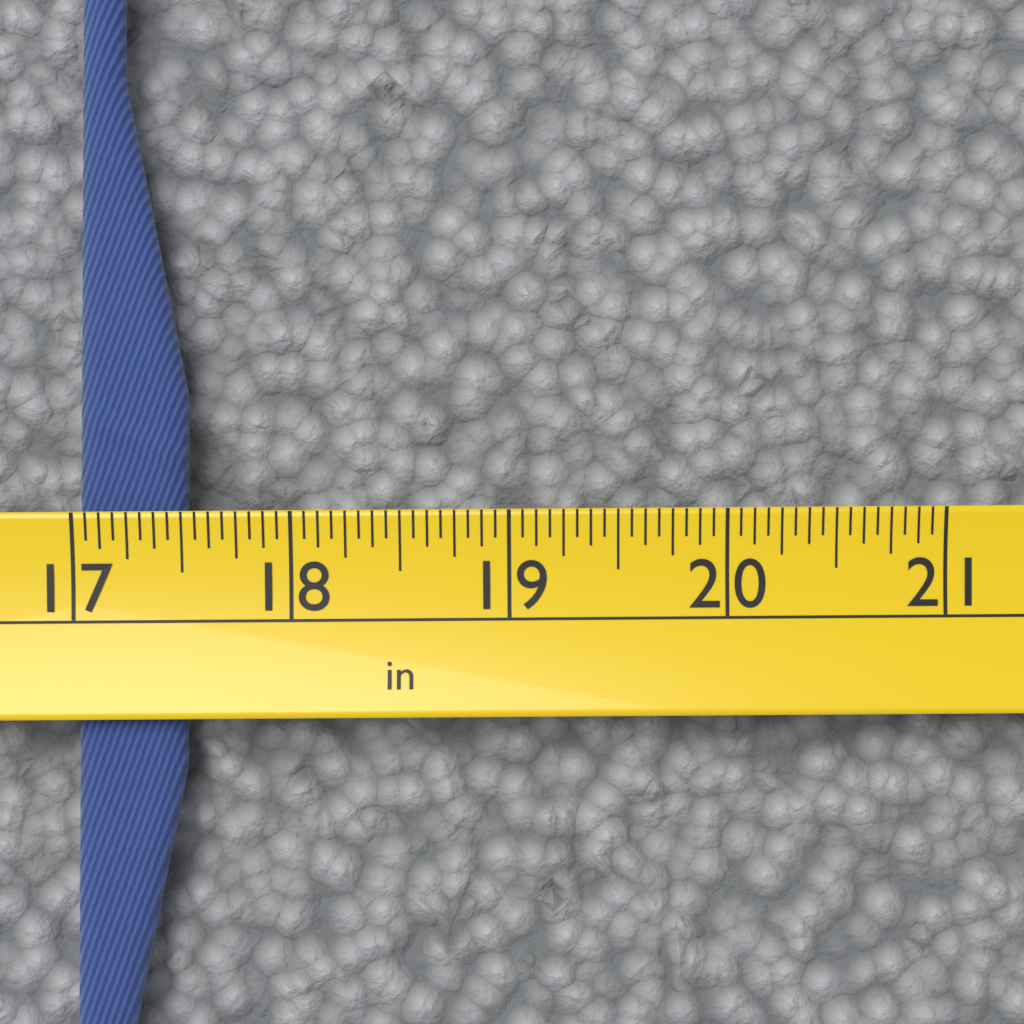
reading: 17.5000 in
